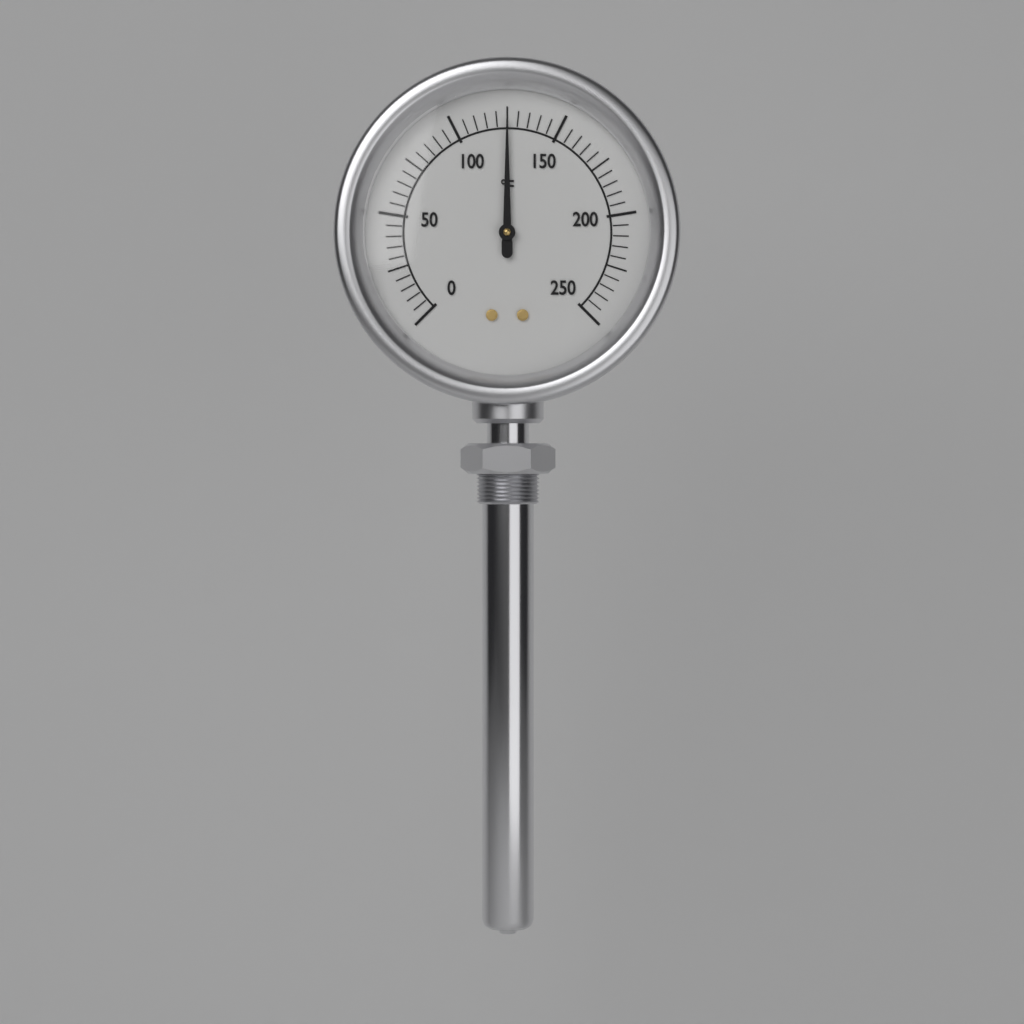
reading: 125 °F
